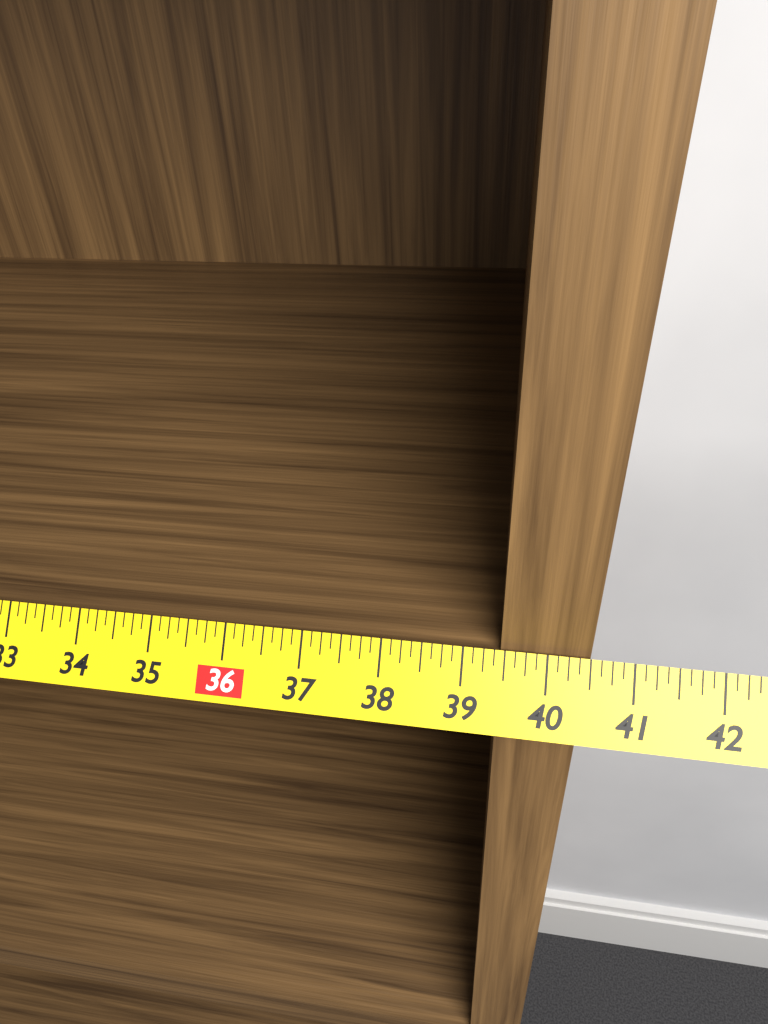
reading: 40.500 in
